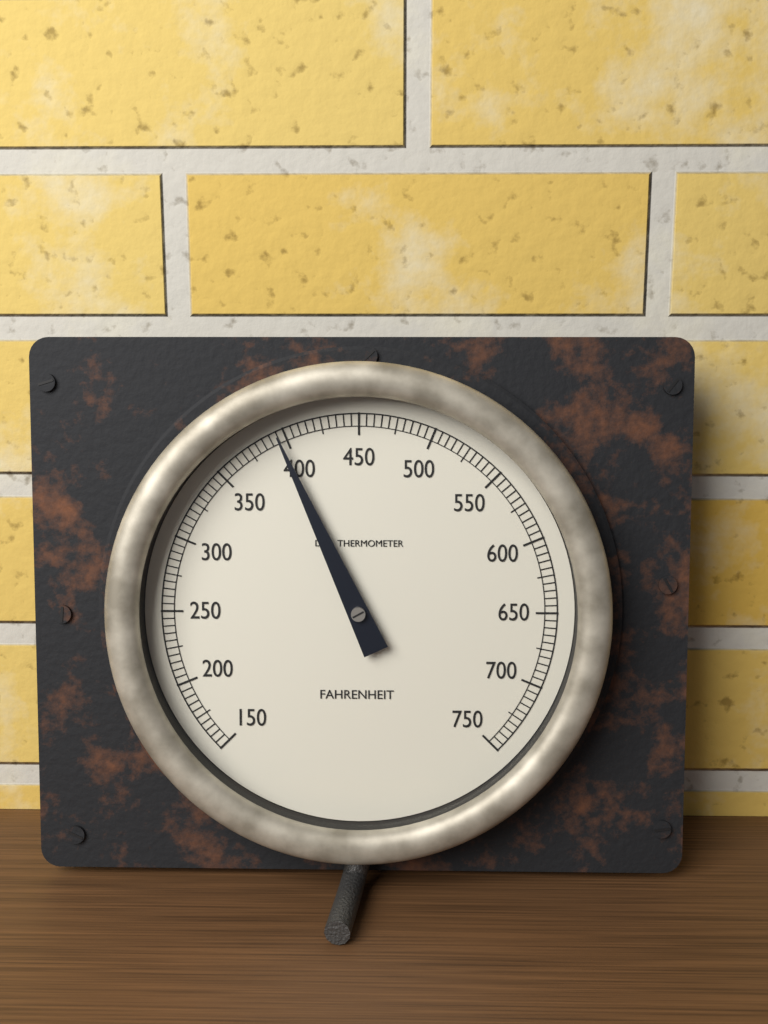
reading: 395 °F
